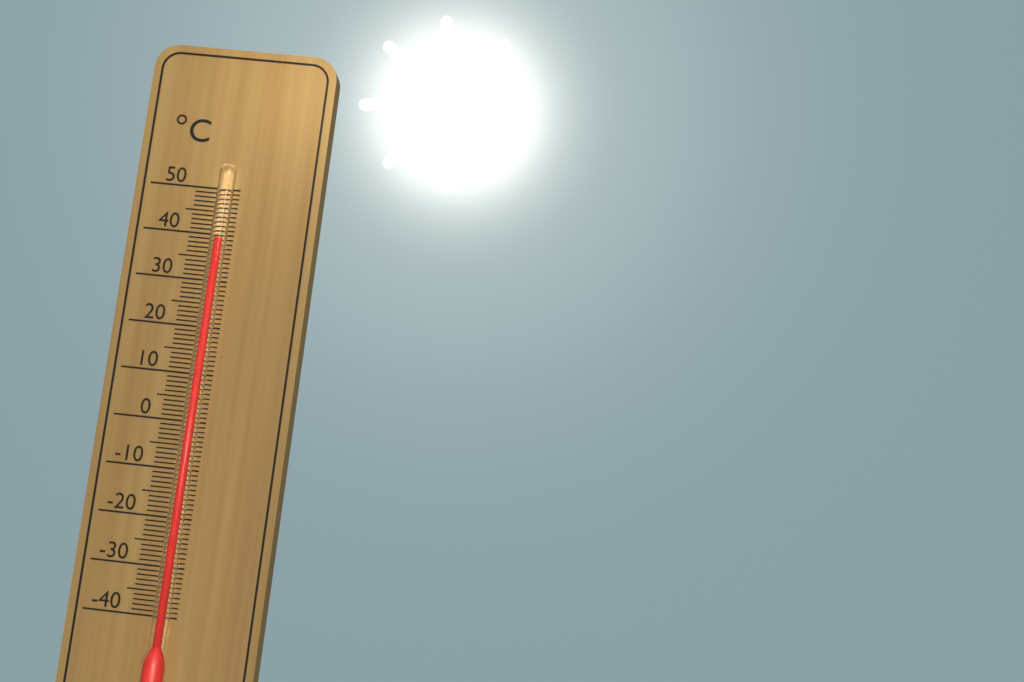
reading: 39 °C
